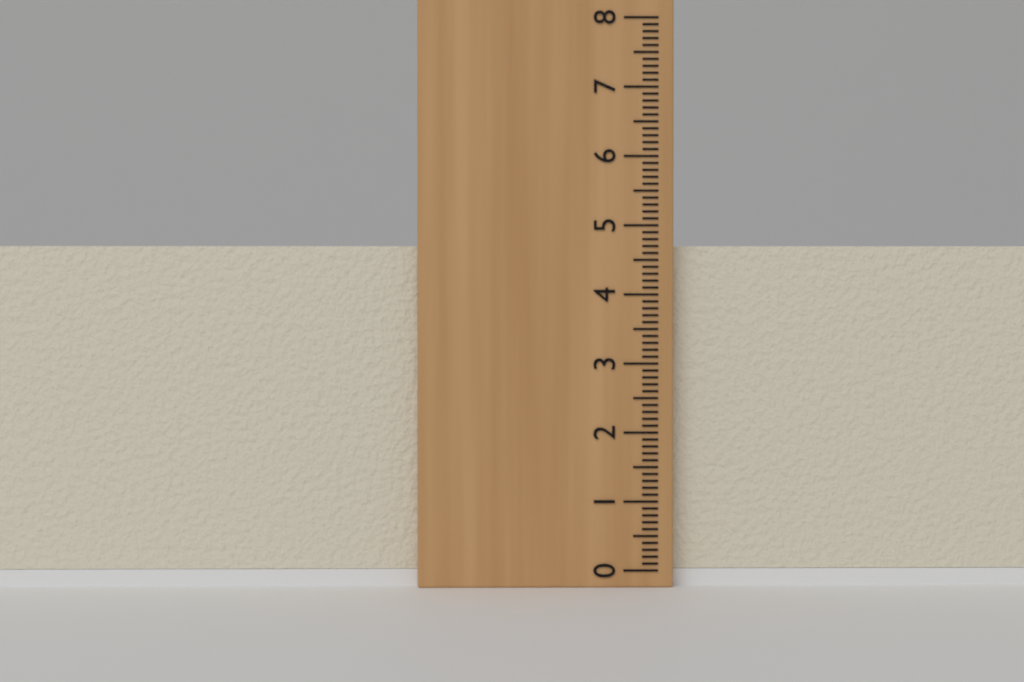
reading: 4.7 (no unit)
